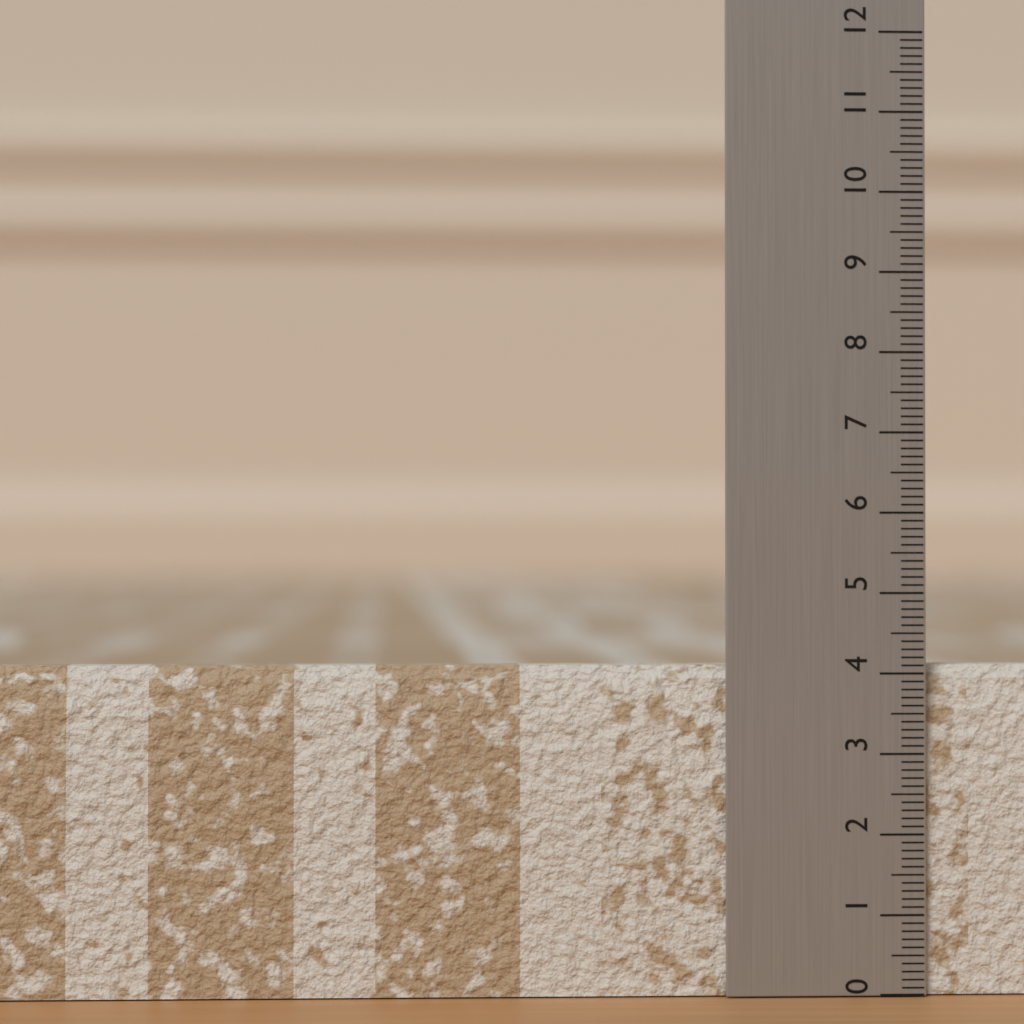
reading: 4.1 (no unit)
